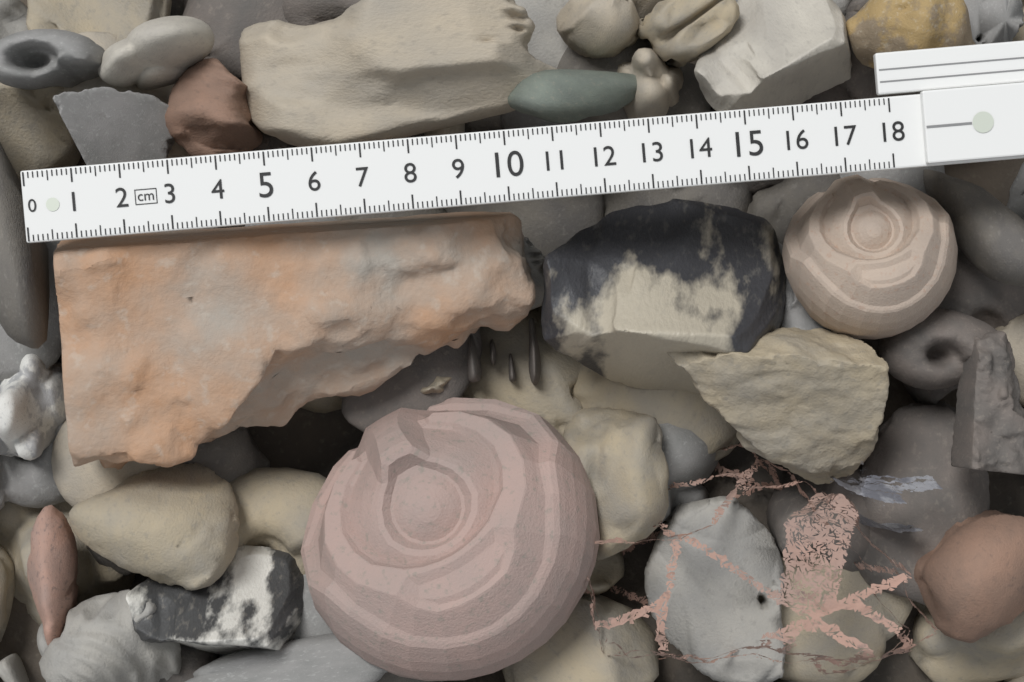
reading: 10.4 cm
